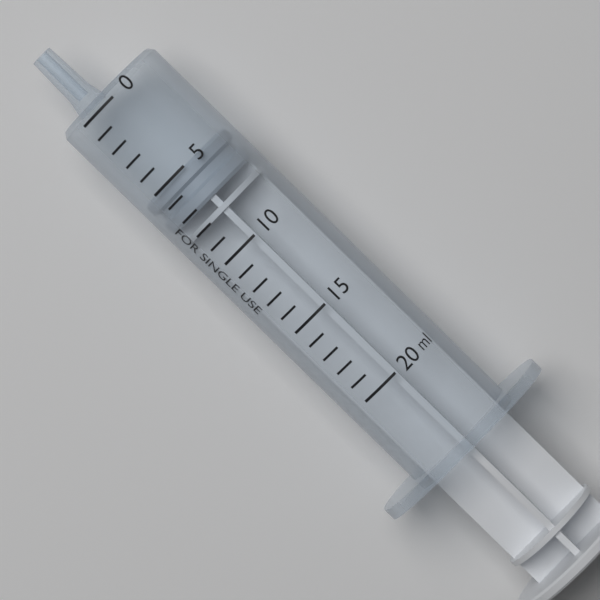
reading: 5 ml
